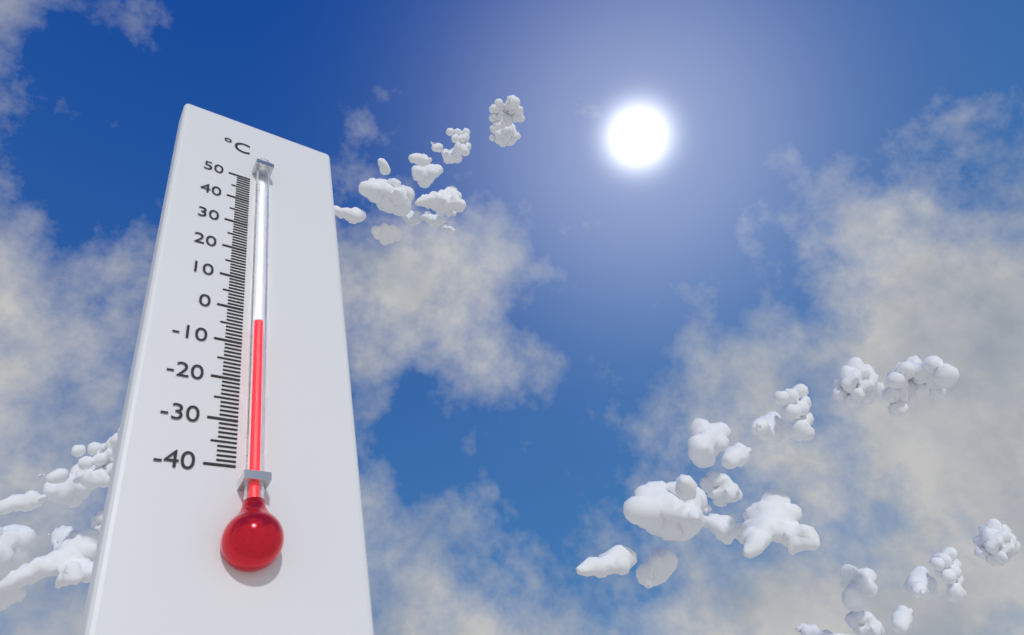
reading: -5 °C
